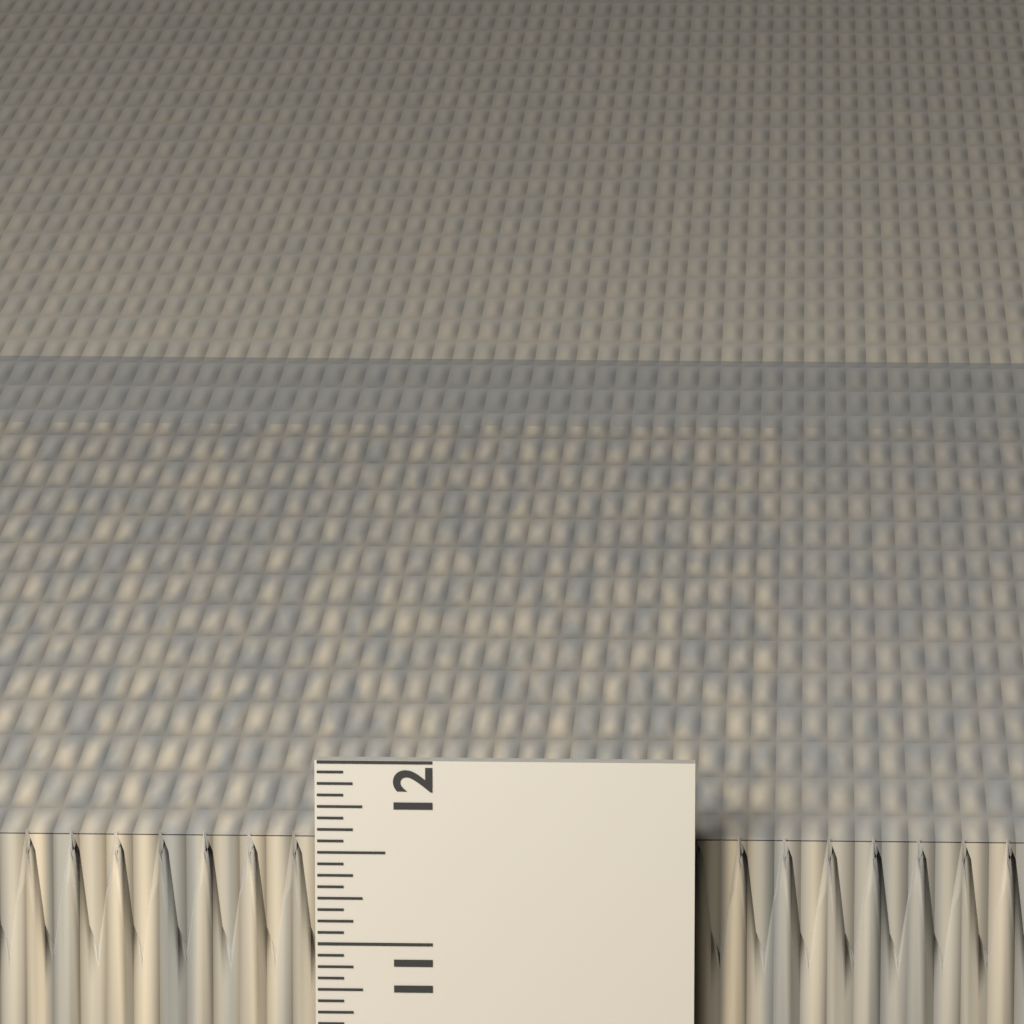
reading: 11.5625 in
